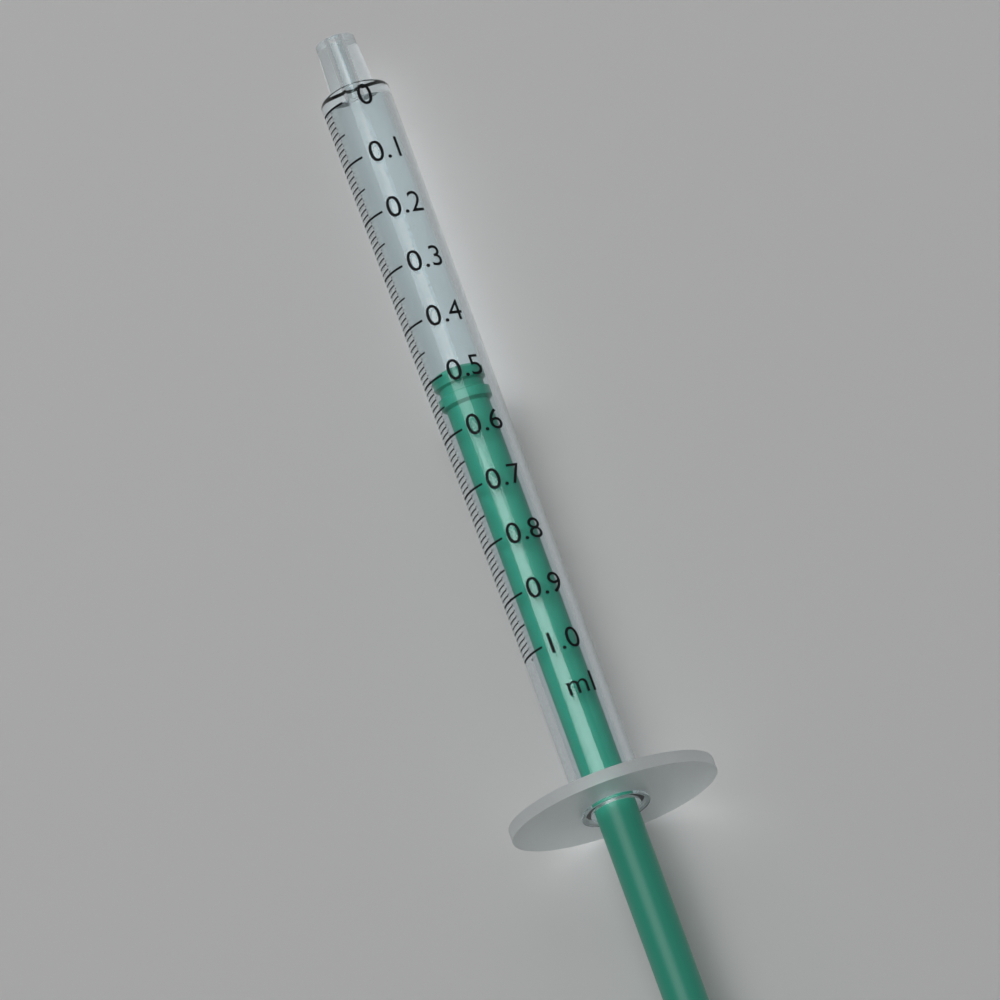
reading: 0.49 ml
